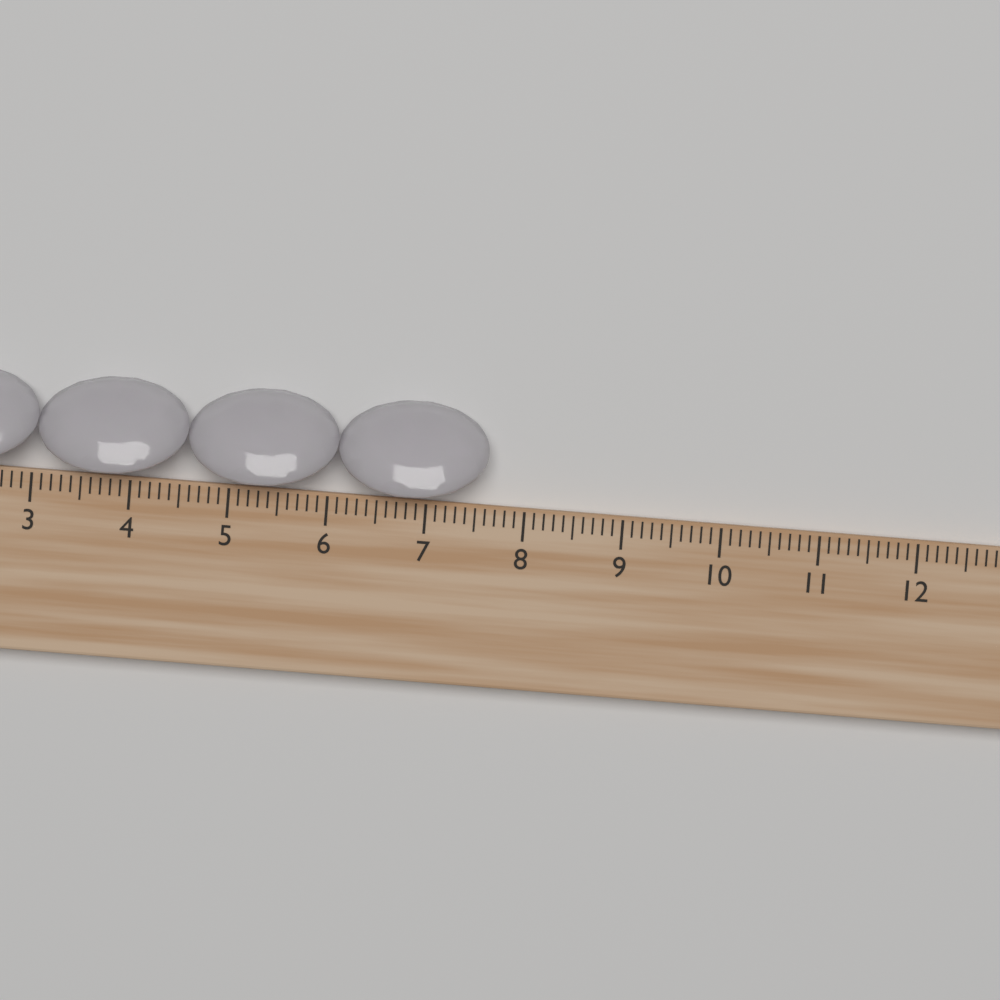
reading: 7.6 cm
